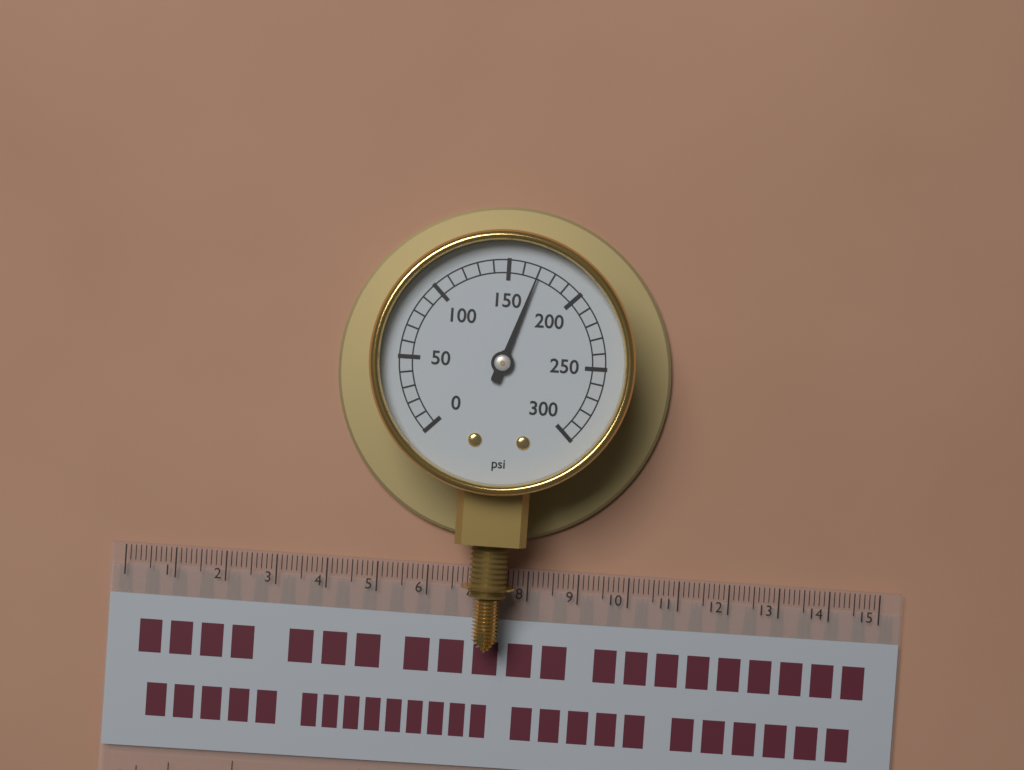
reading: 170 psi
